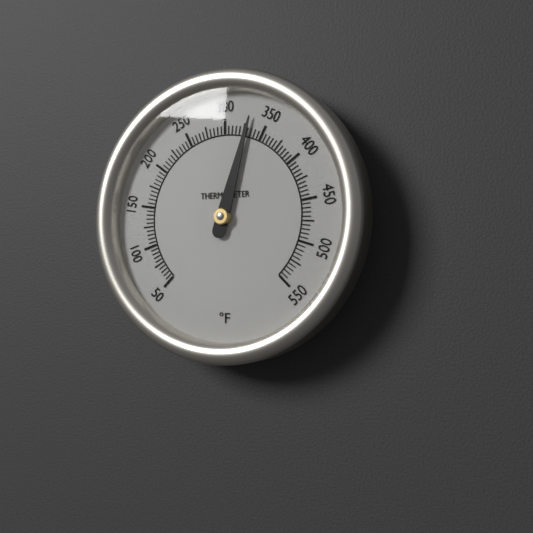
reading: 330 °F
